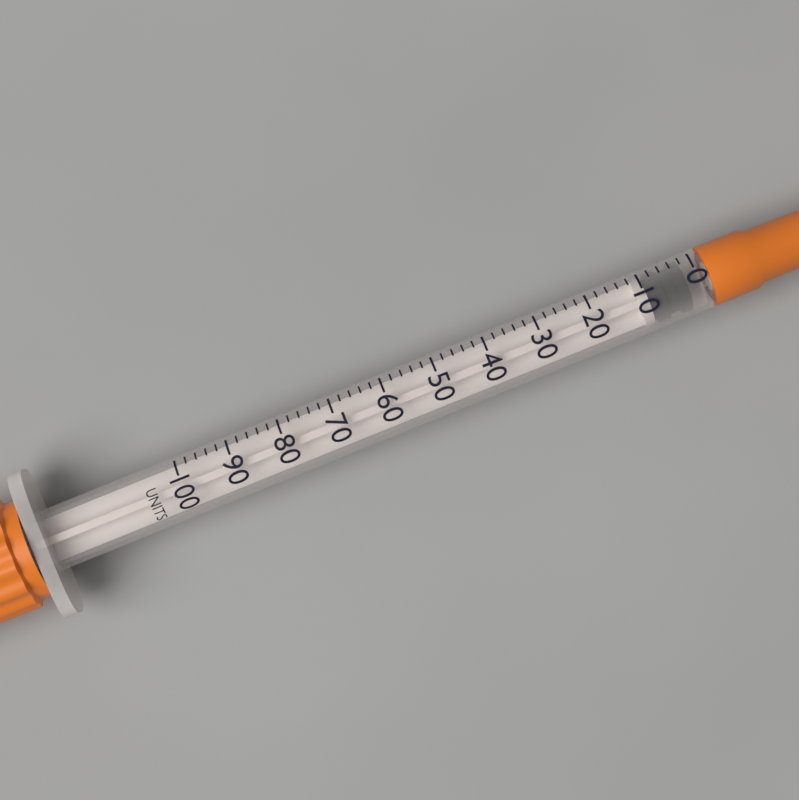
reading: 2 units
